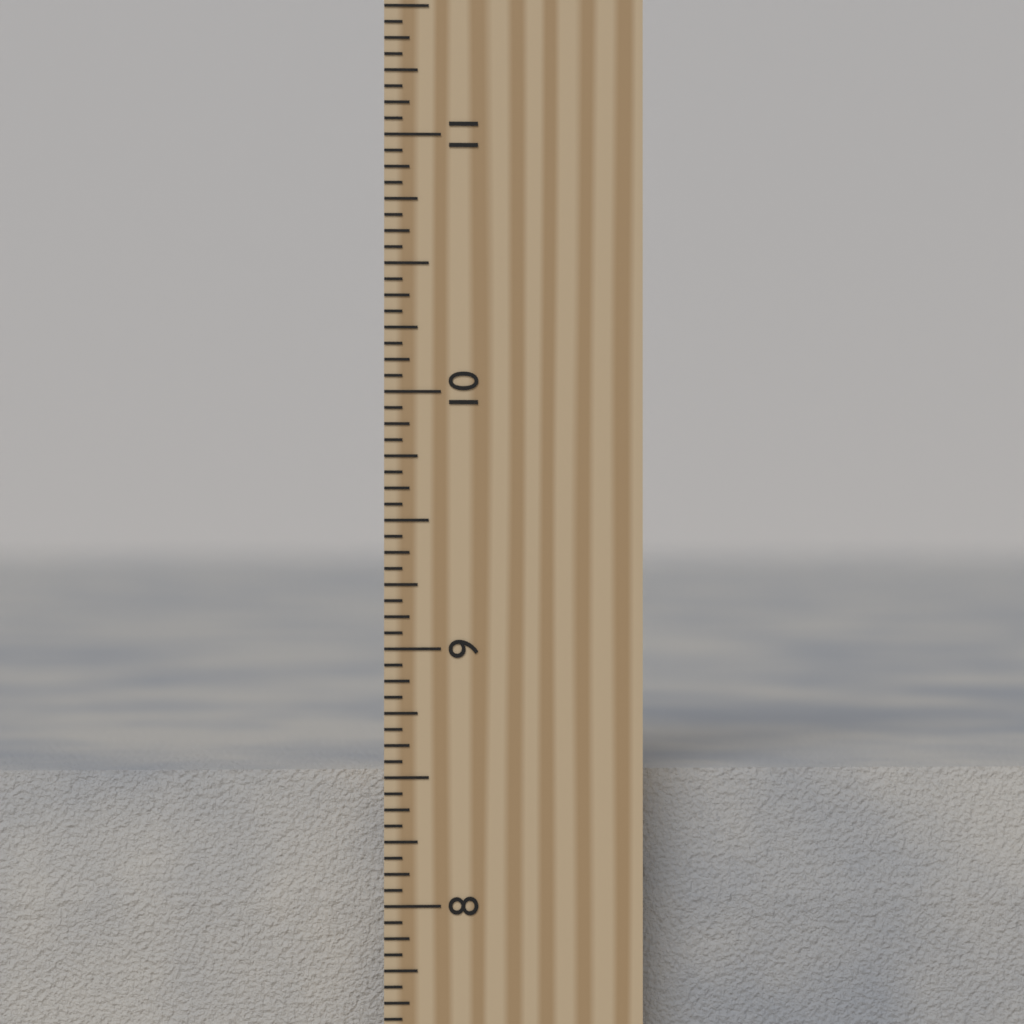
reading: 8.5000 inch
